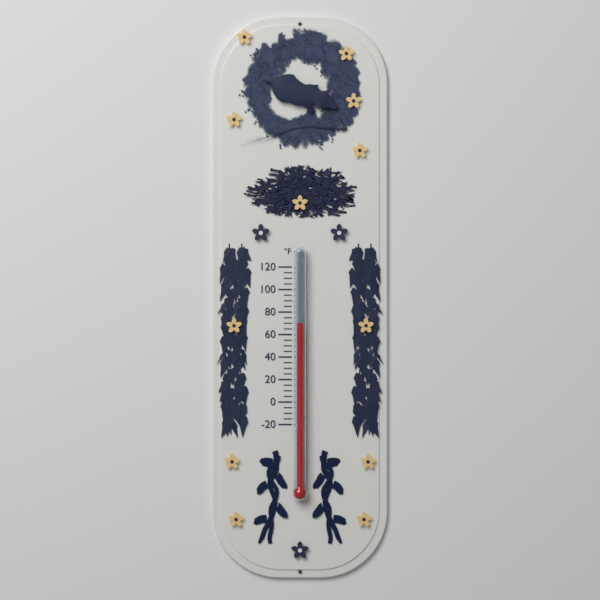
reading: 70 °F
